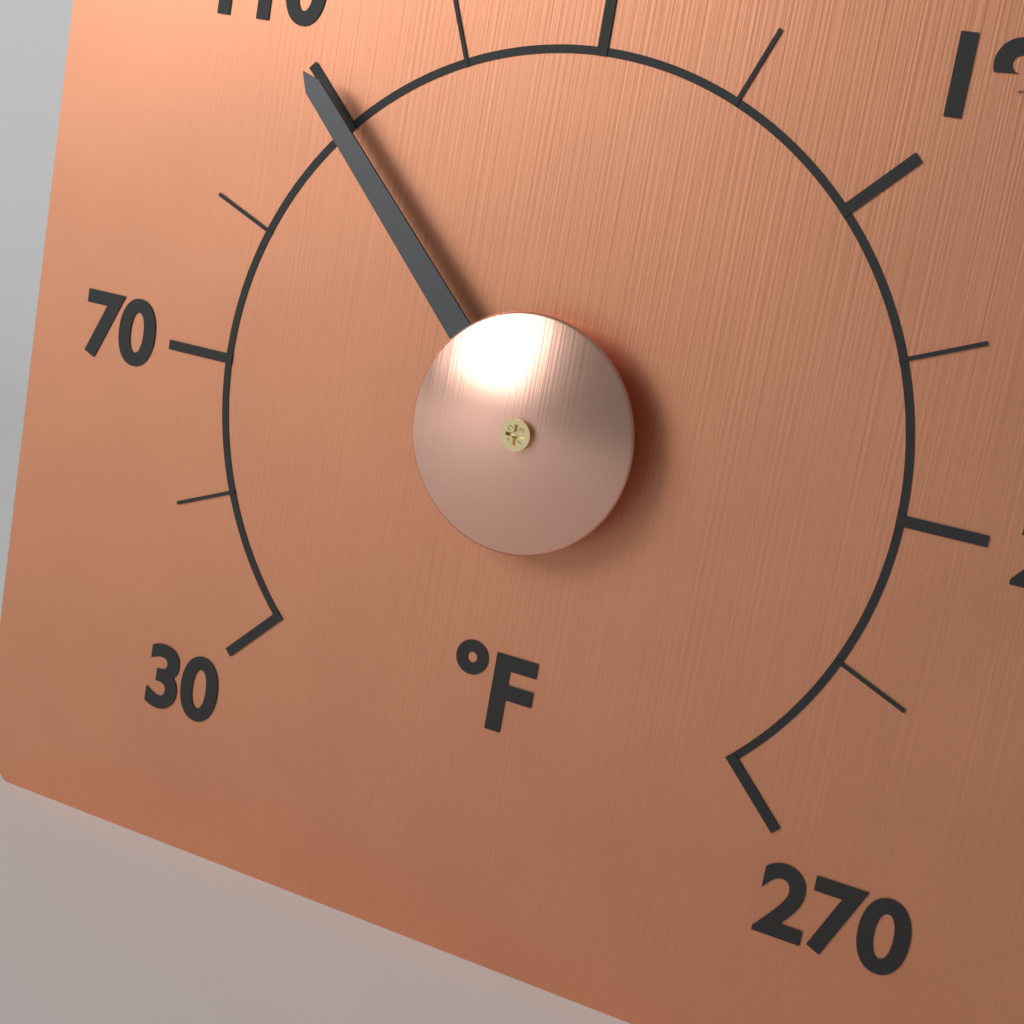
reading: 110 °F
